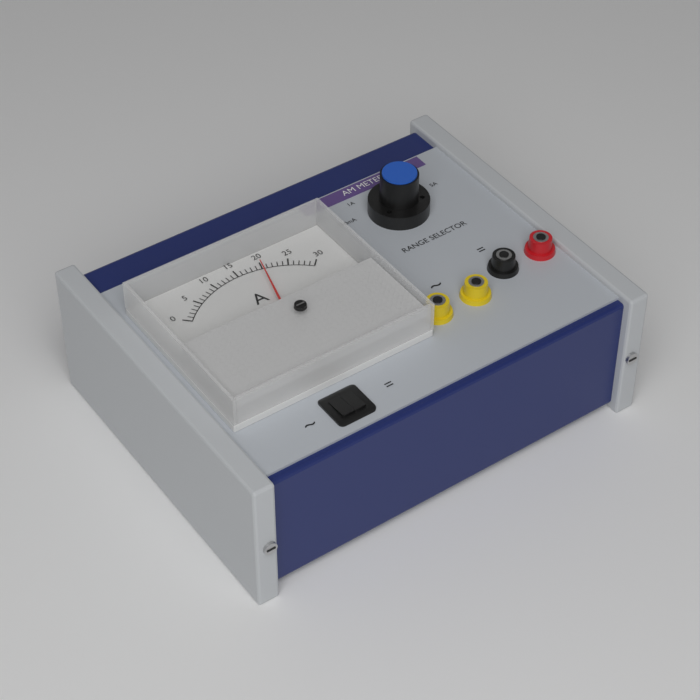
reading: 20 A
